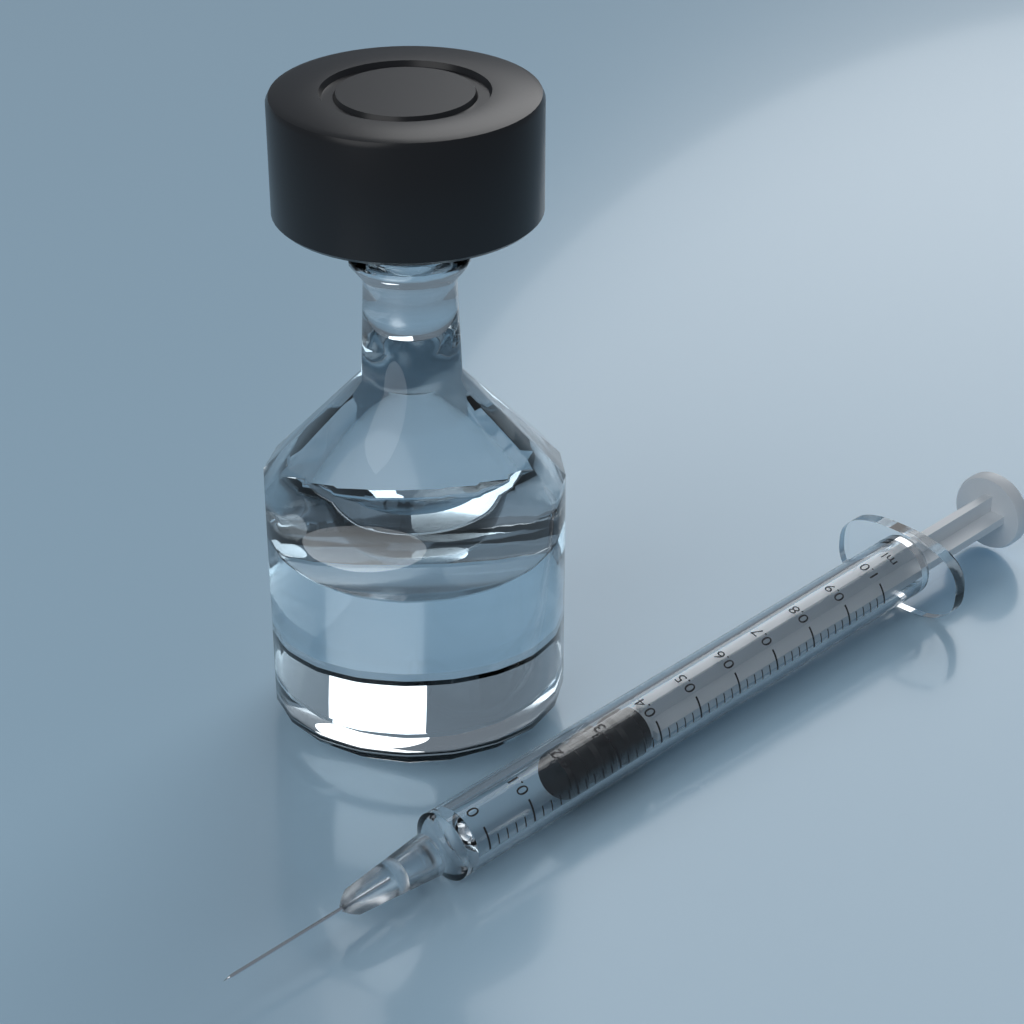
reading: 0.20 ml
